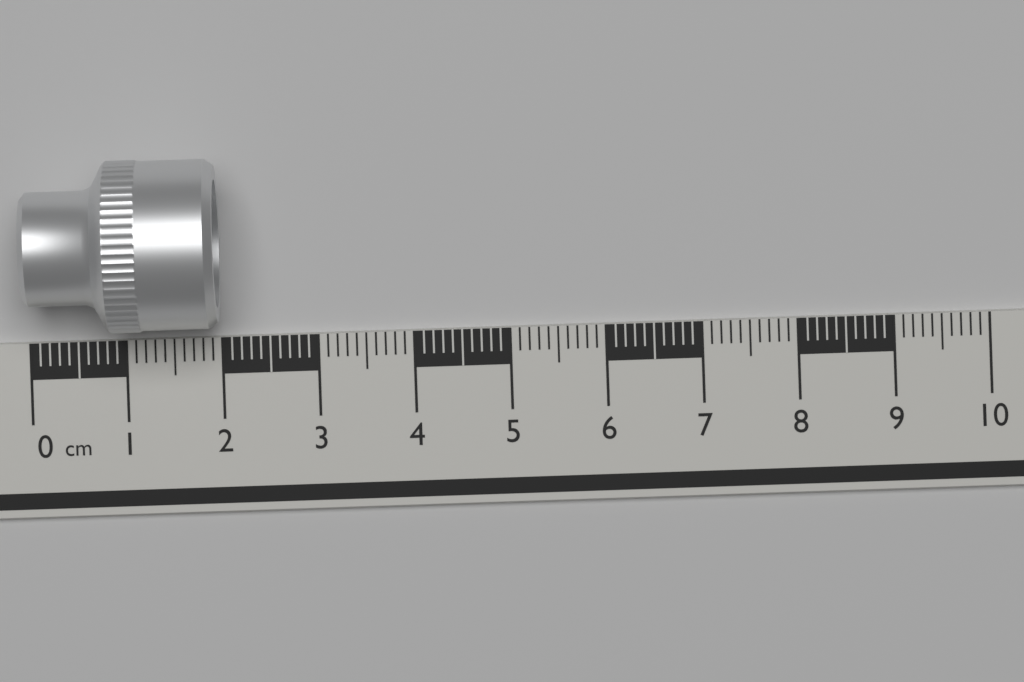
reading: 2.0 cm
